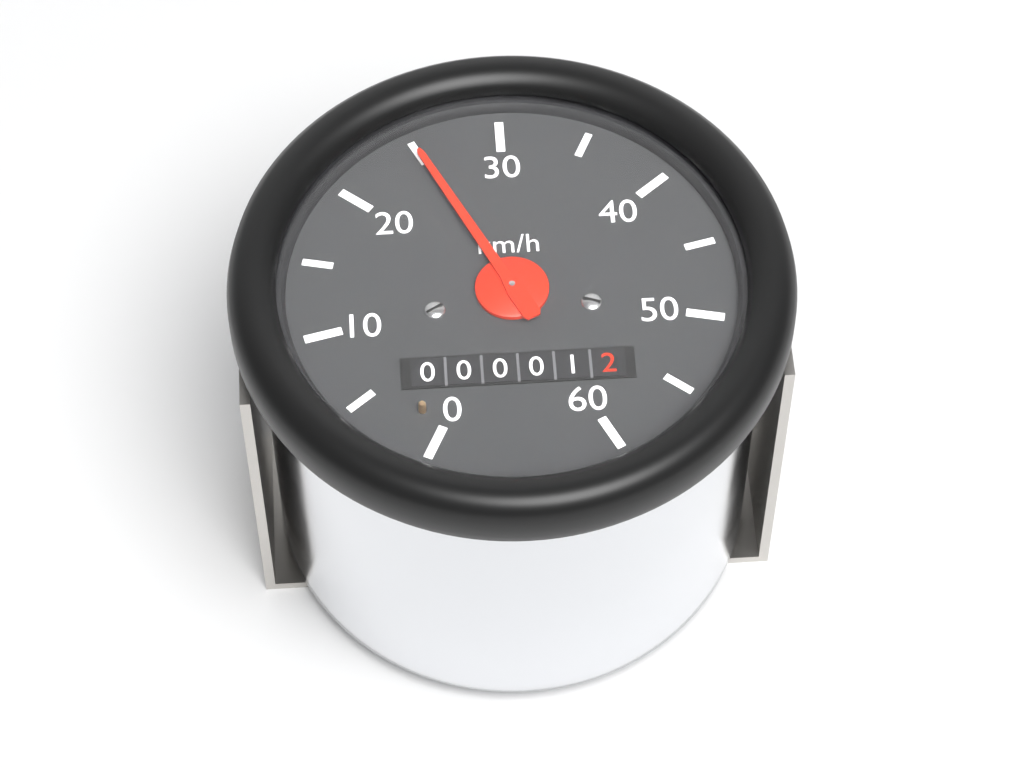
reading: 25 km/h
